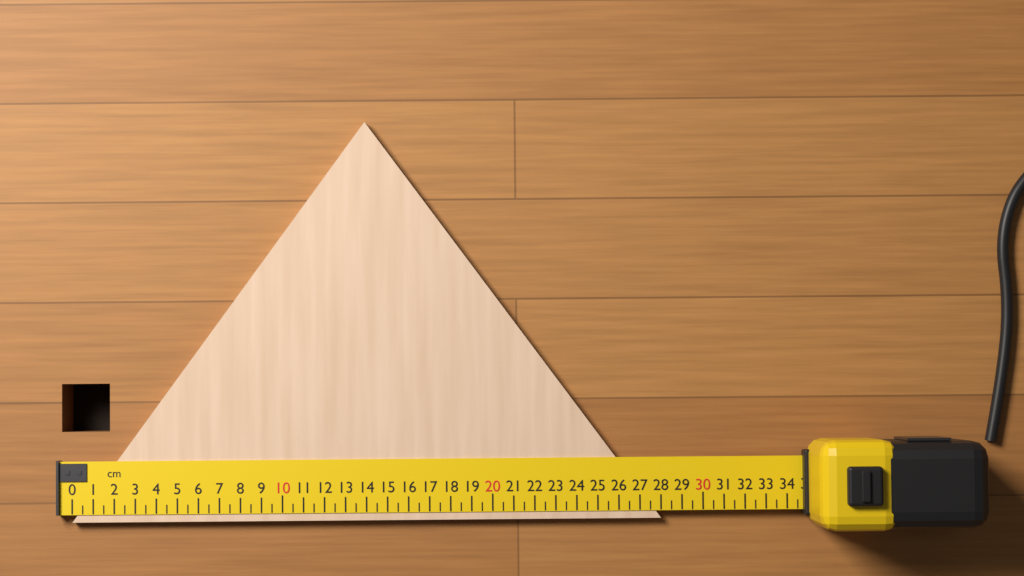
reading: 28.0 cm
